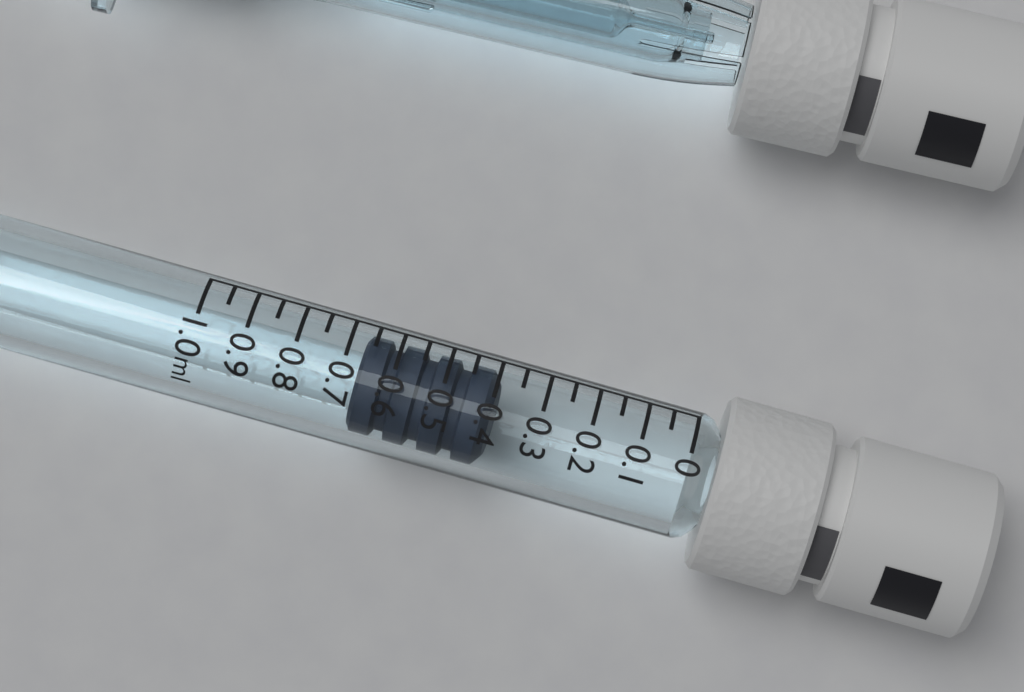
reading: 0.40 ml
